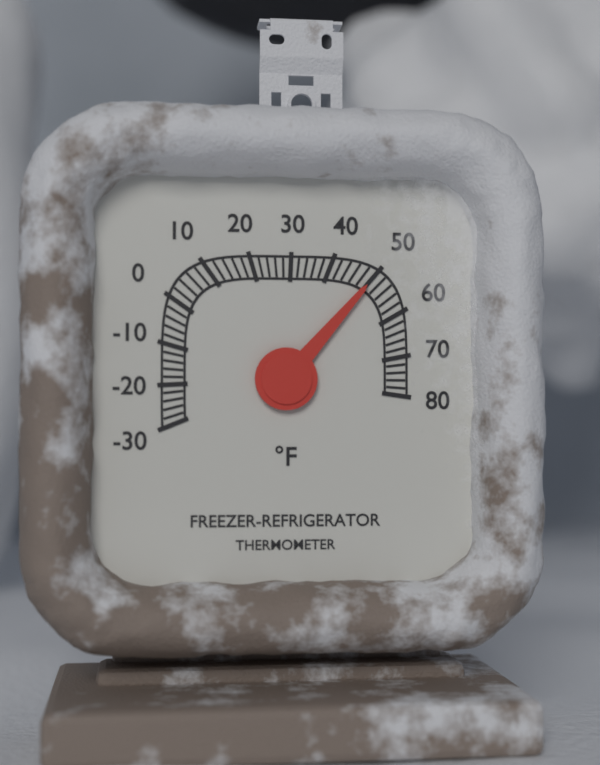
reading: 50 °F
